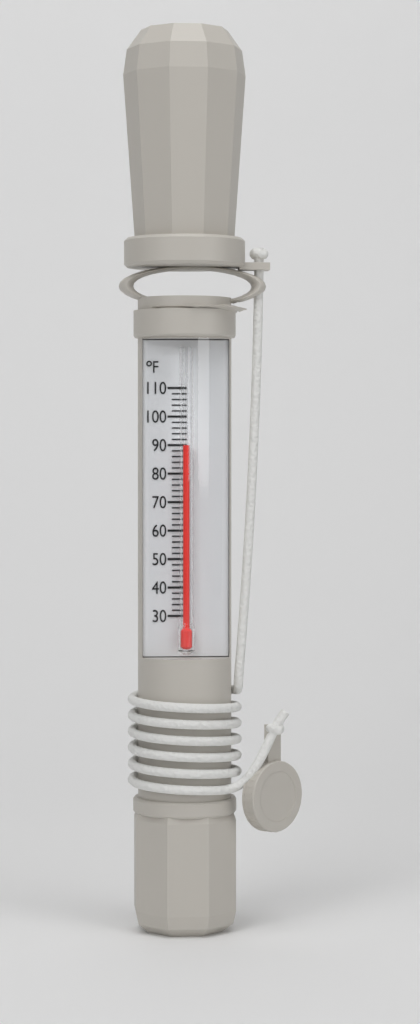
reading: 90 °F
